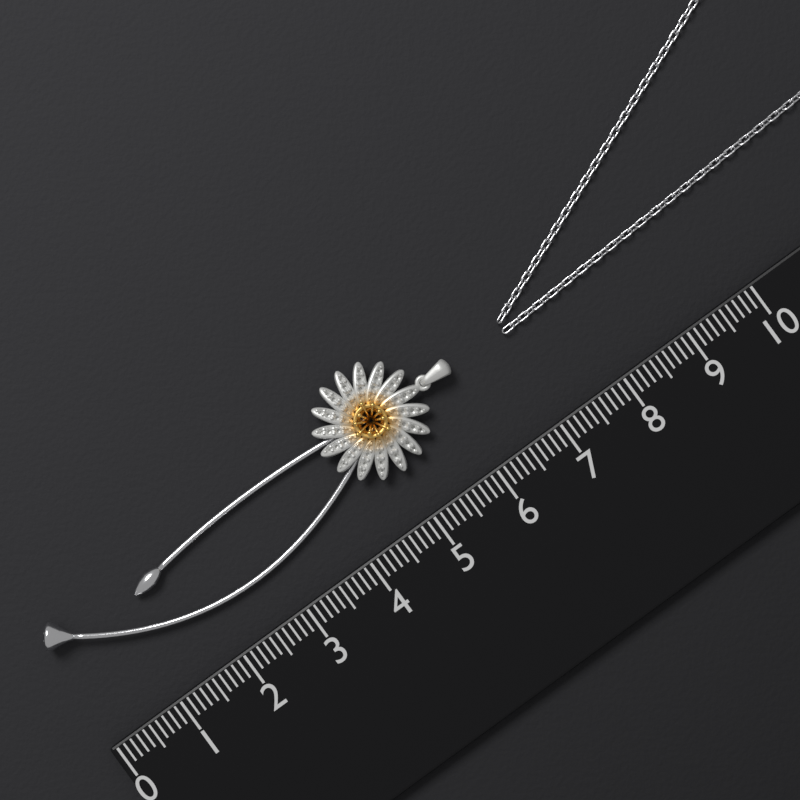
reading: 6.3 (no unit)
